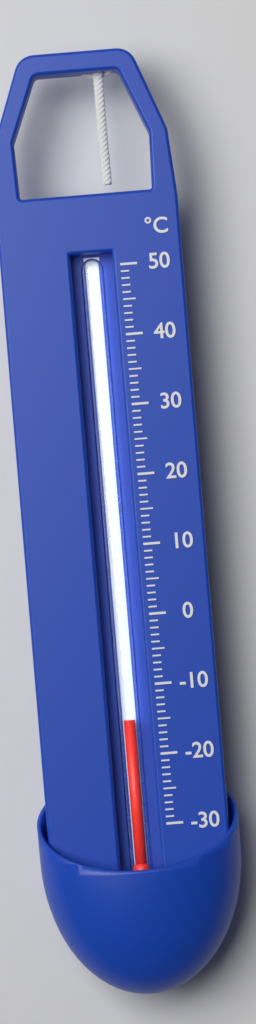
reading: -15 °C
